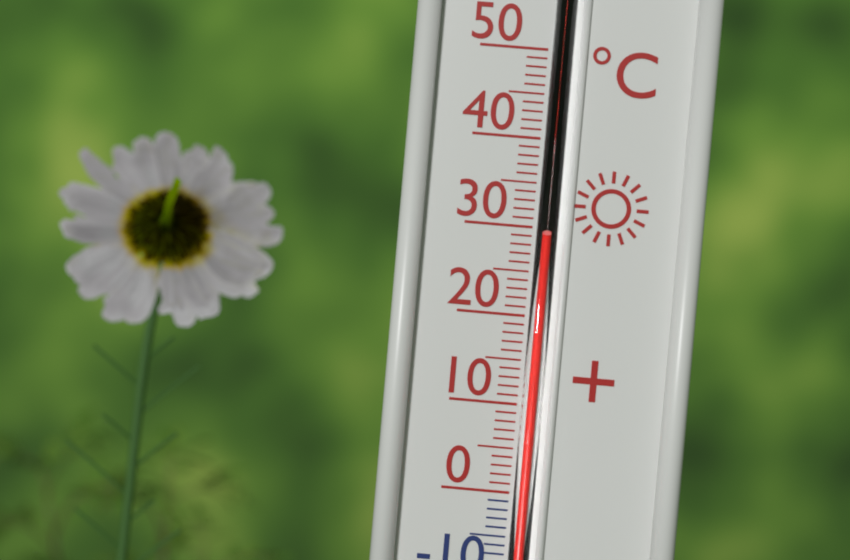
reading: 29 °C
